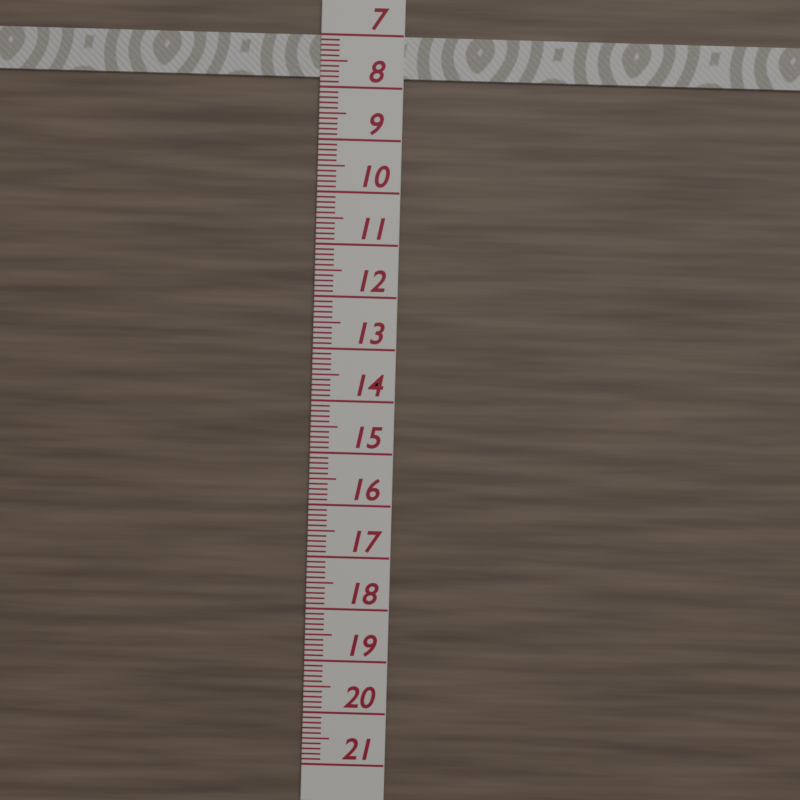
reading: 7.8 (no unit)
